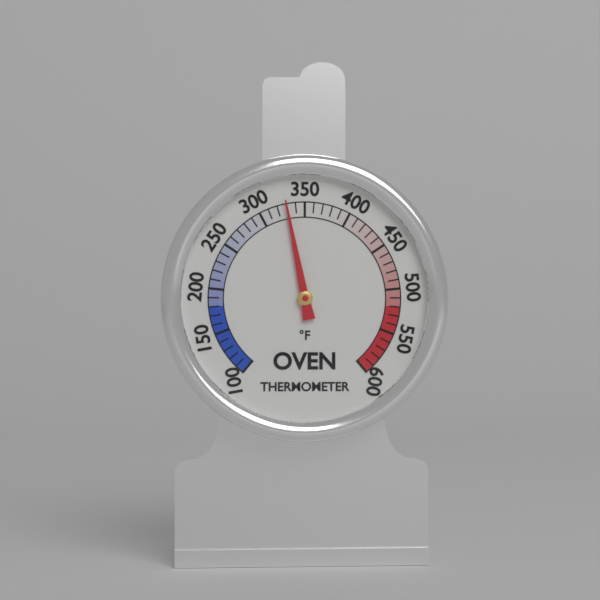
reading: 330 °F
